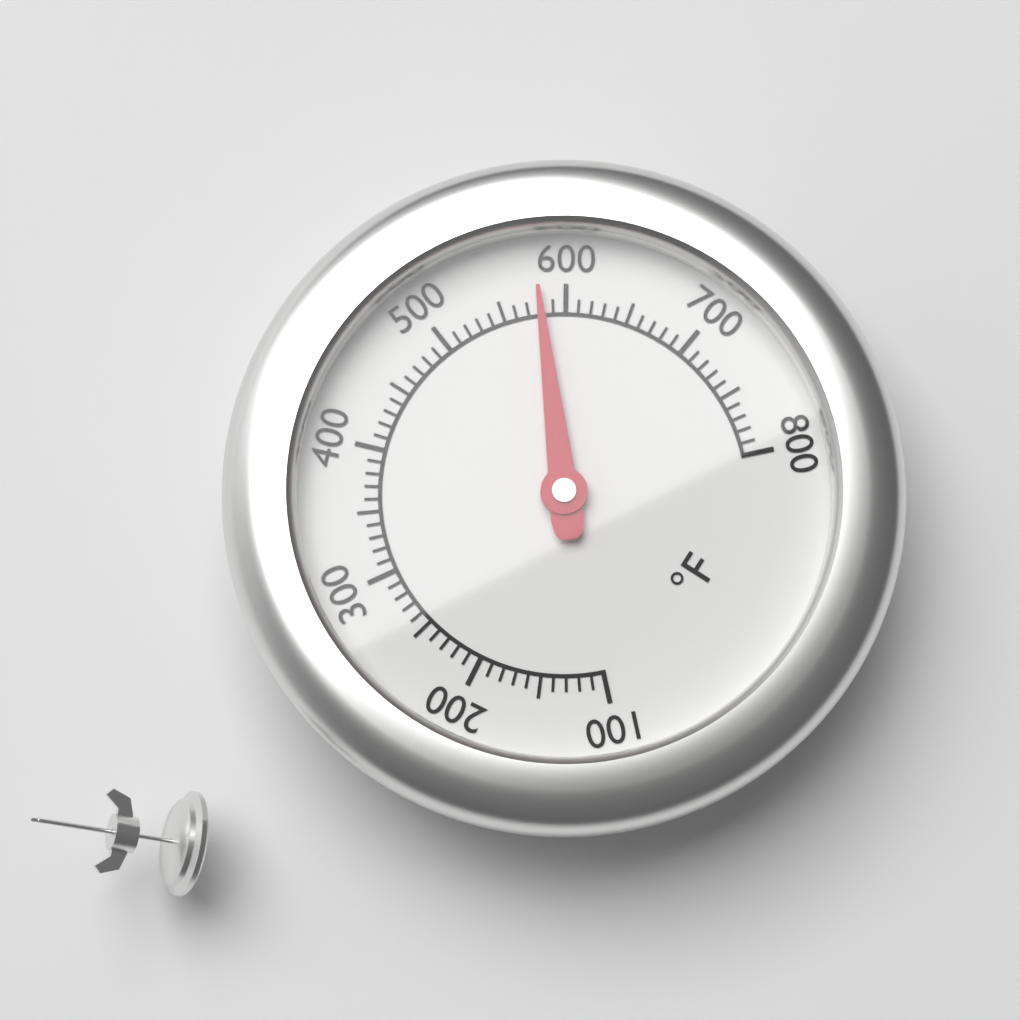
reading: 580 °F
